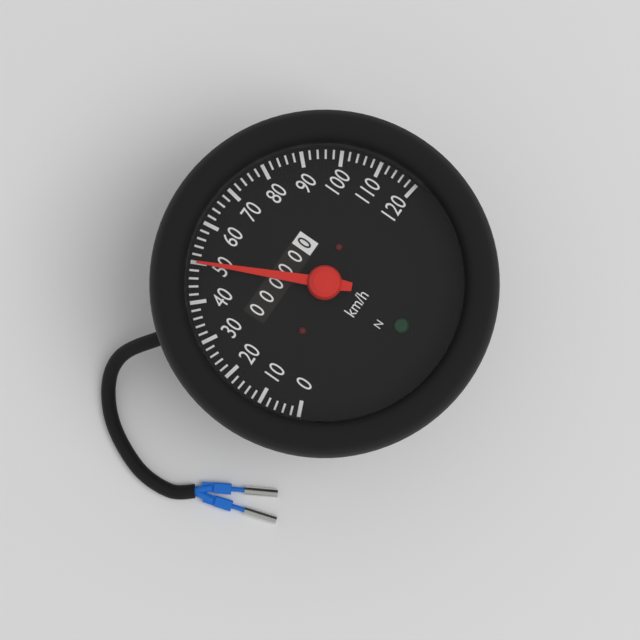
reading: 50 km/h
